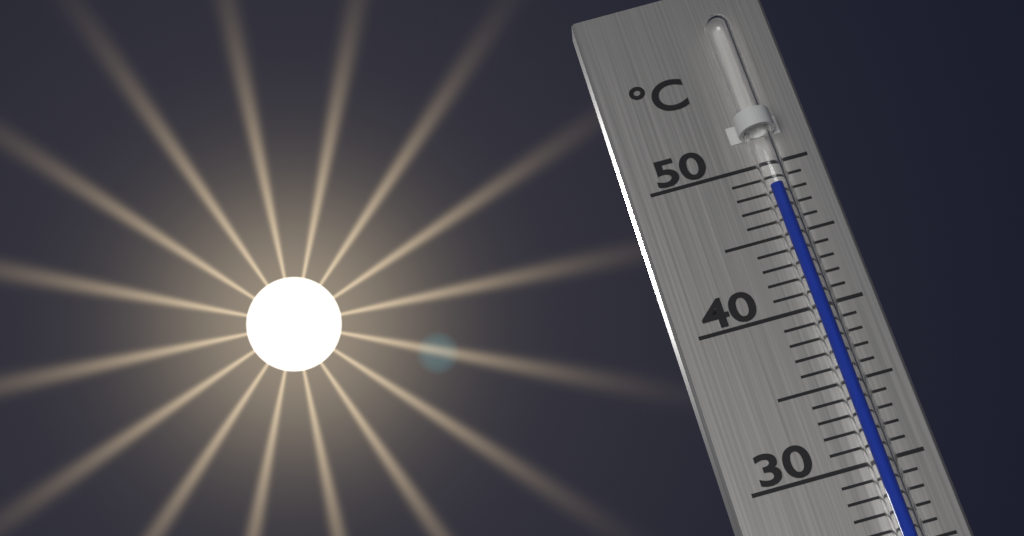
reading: 48 °C
